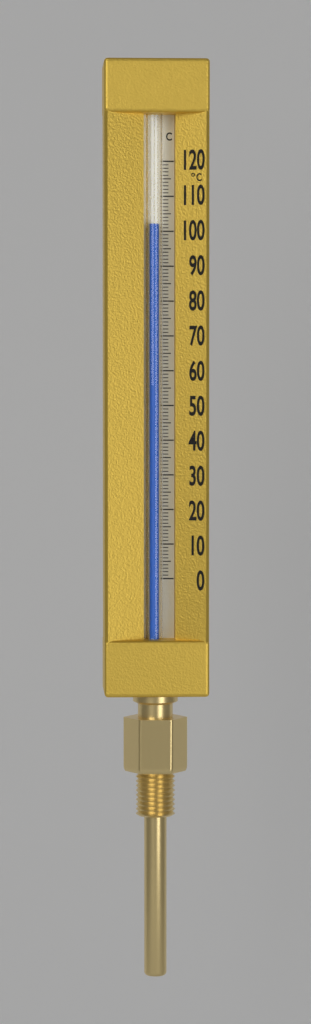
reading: 102 °C
